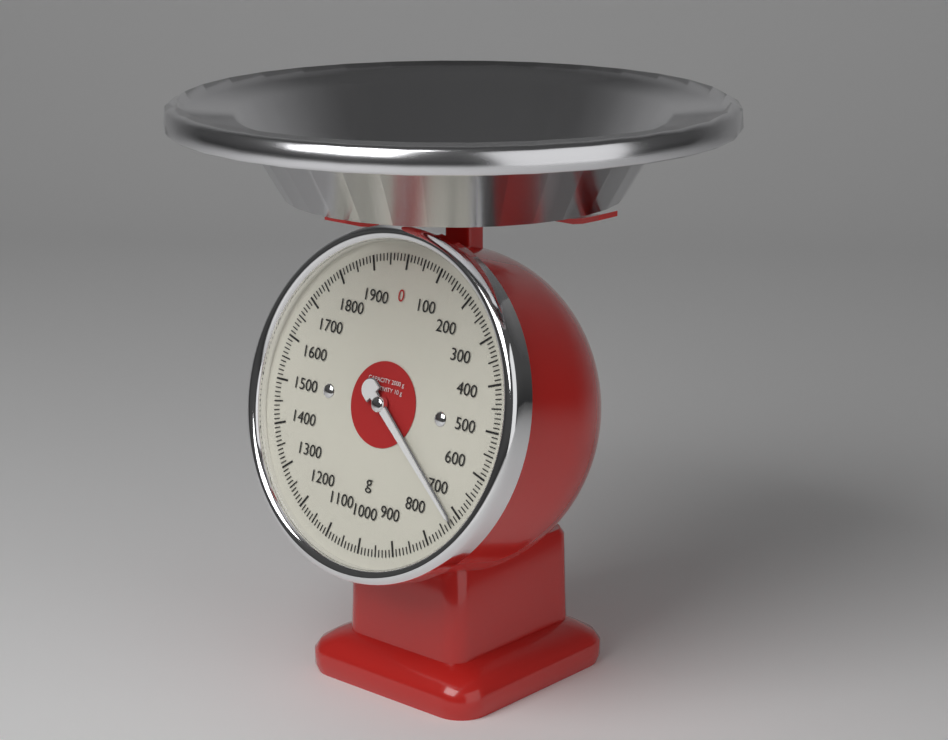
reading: 720 g
